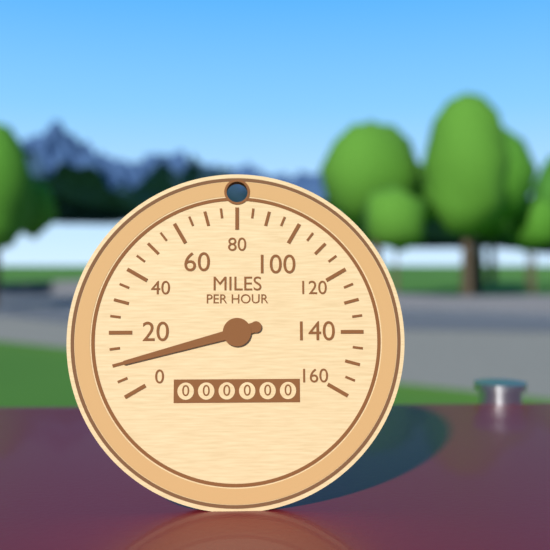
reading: 10 mph
